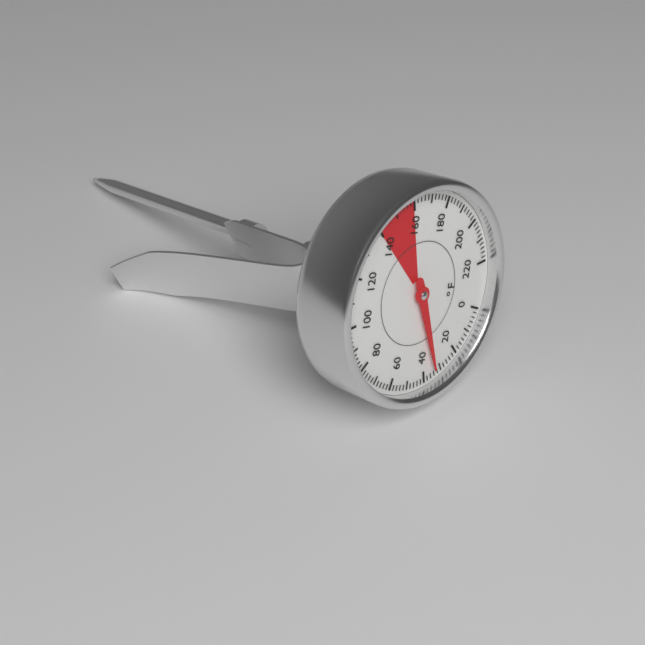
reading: 34 °F
